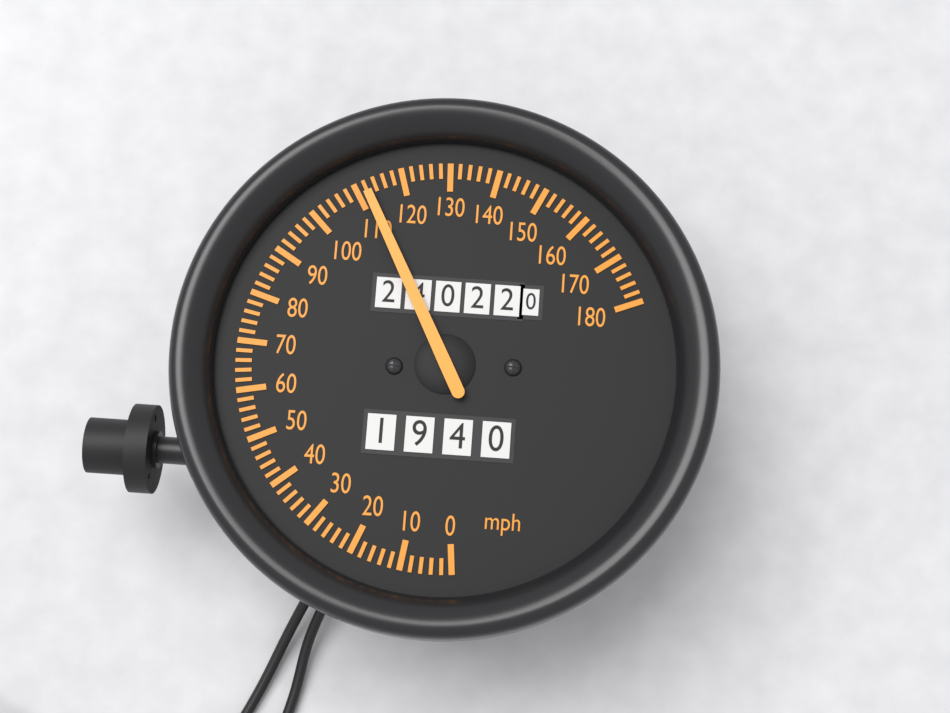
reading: 112 mph
